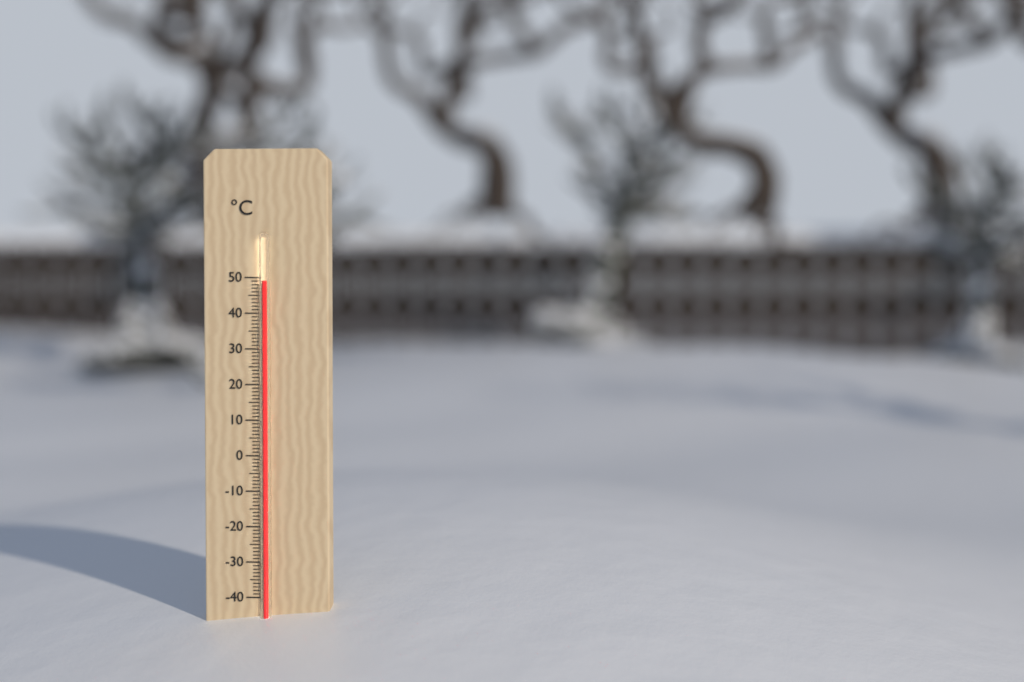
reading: 49 °C
